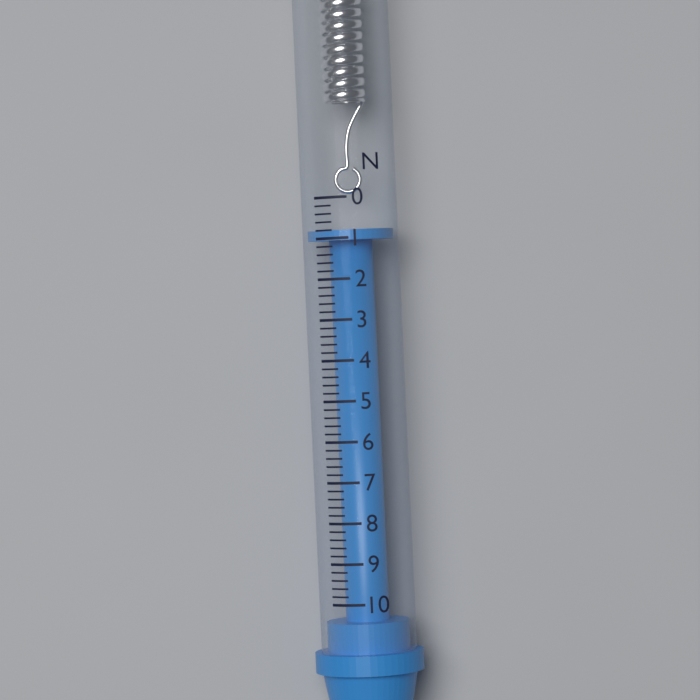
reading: 0.8 N
